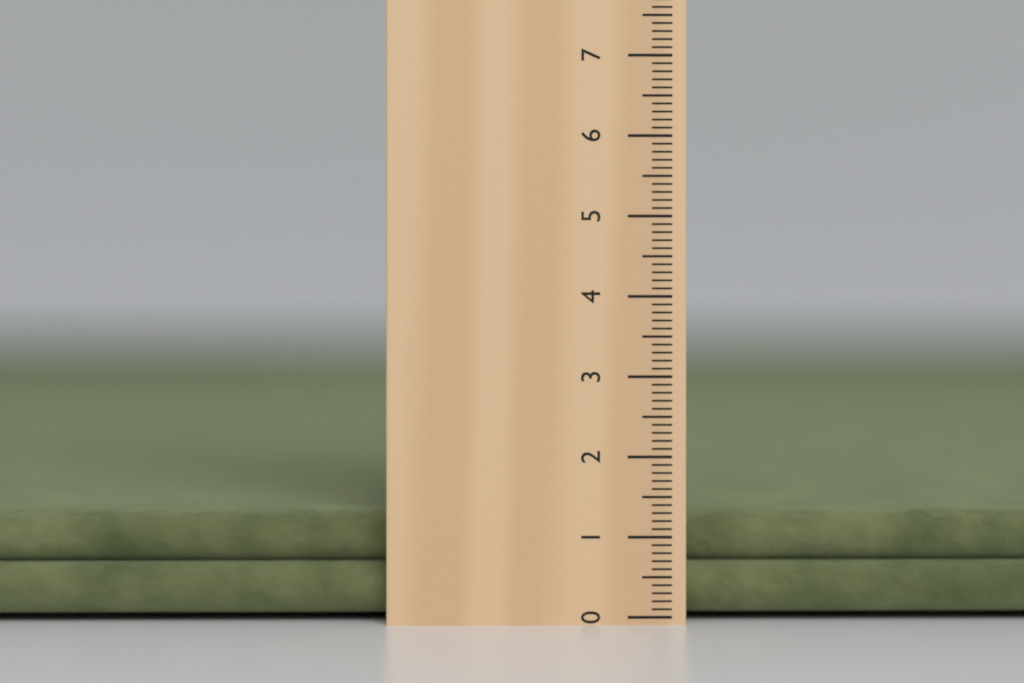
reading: 1.3 cm
